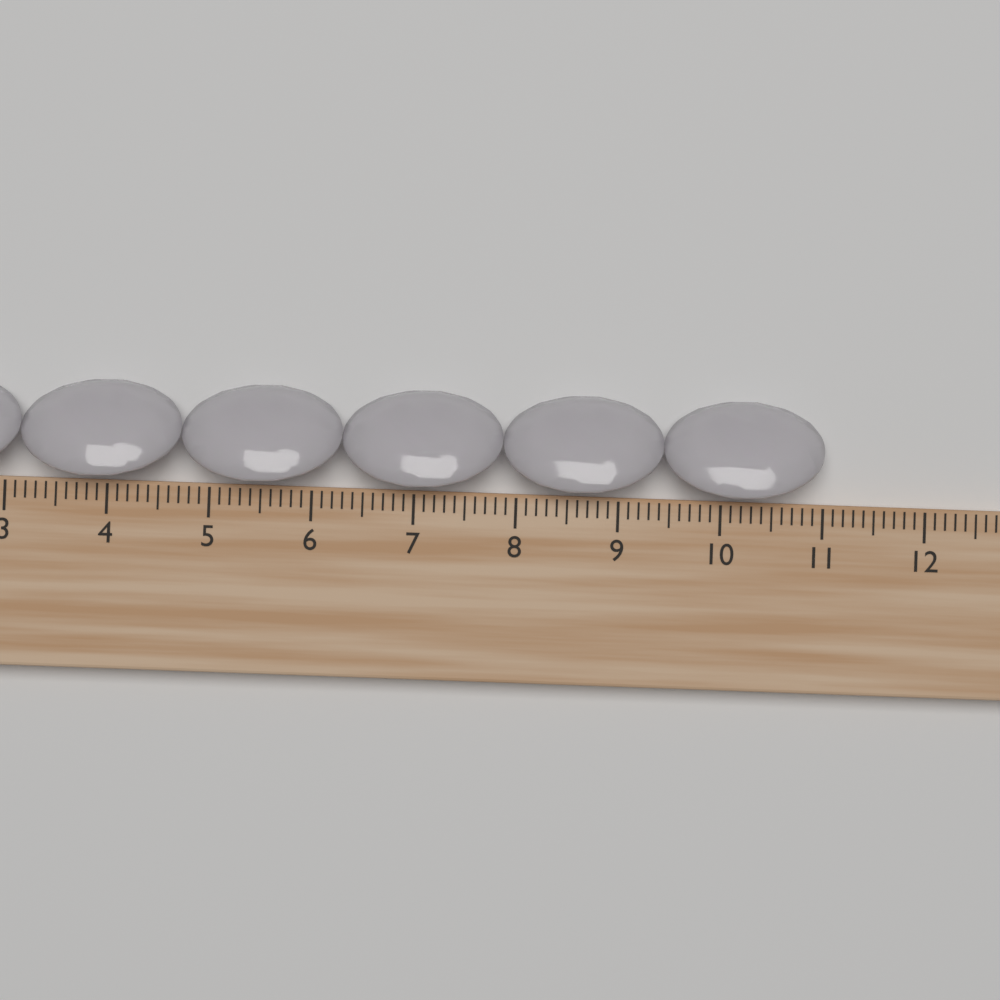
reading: 11.0 cm
